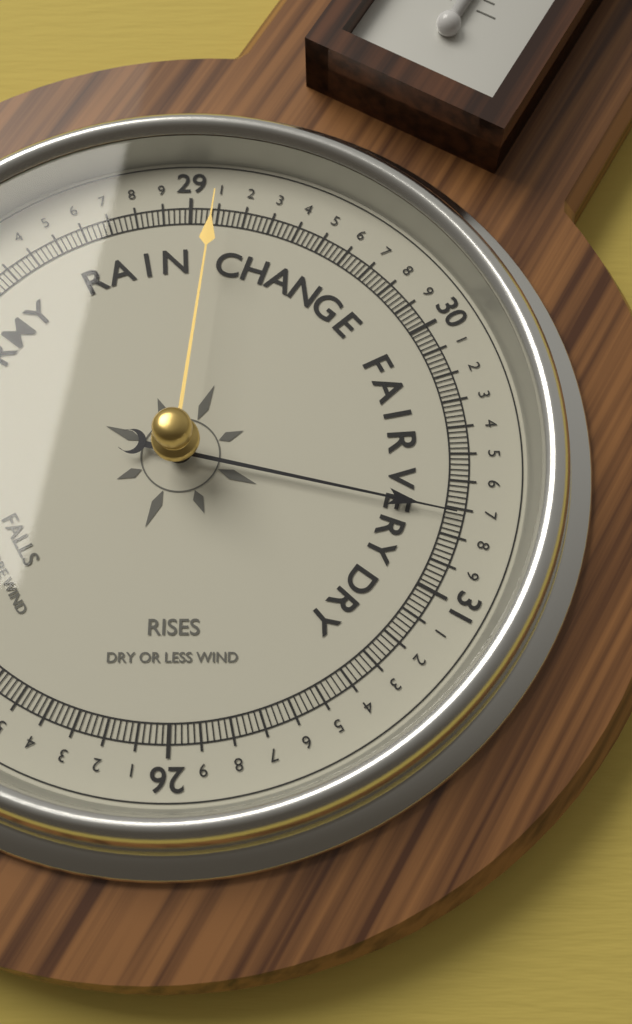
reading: 30.72 (no unit)
